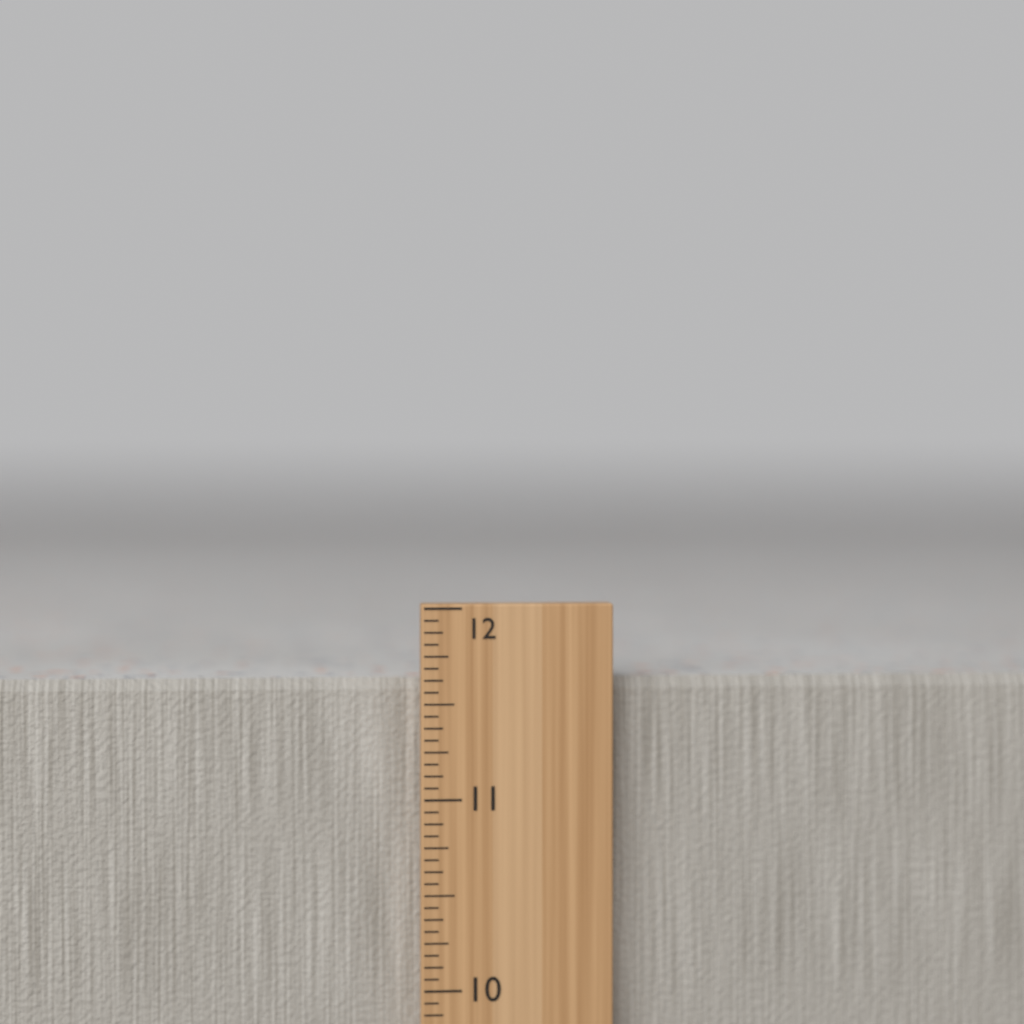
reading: 11.6250 in
